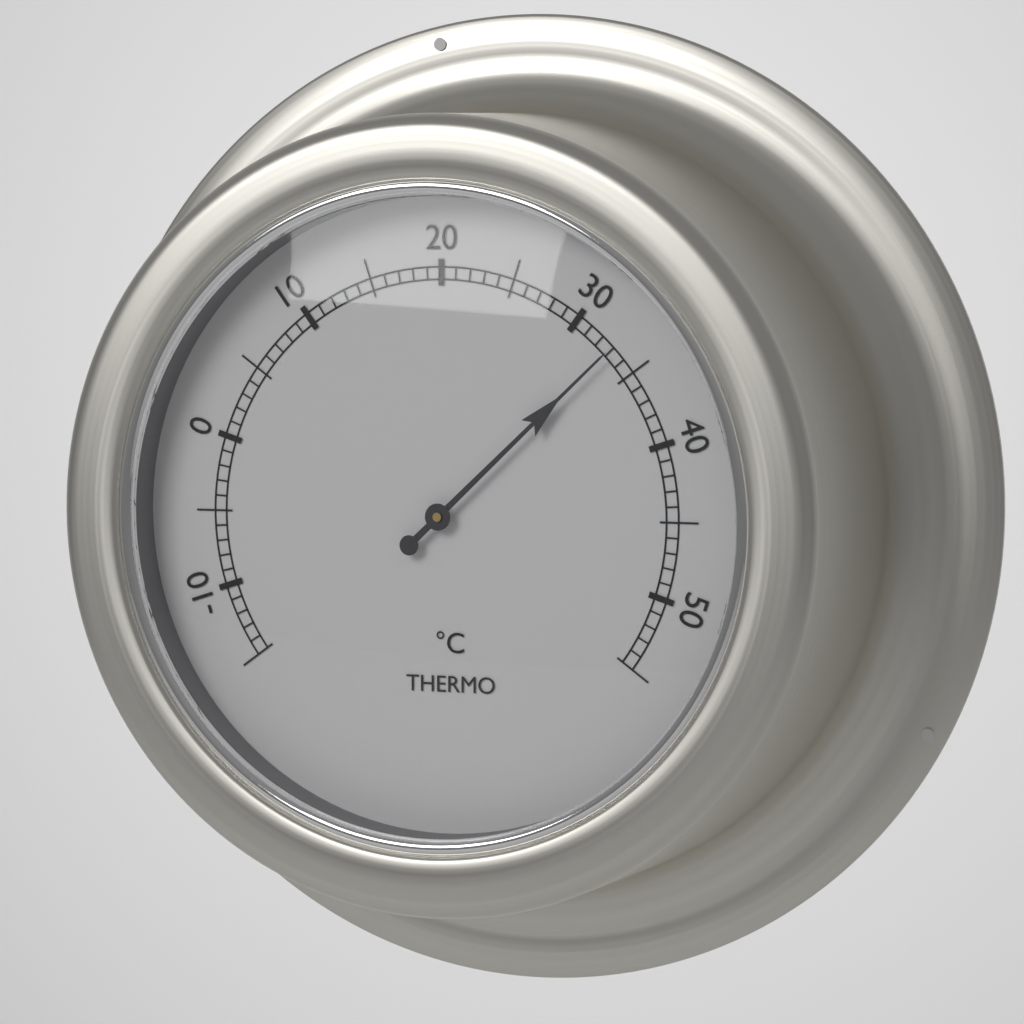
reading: 33 °C
